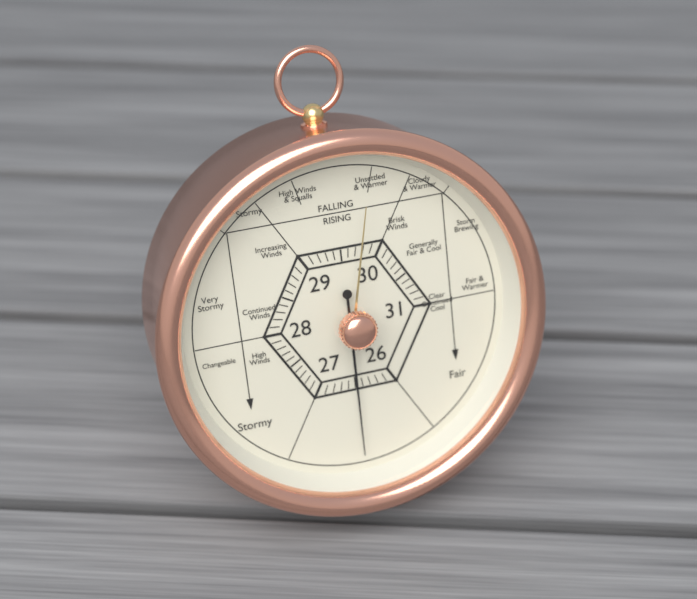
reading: 26.5 (no unit)
